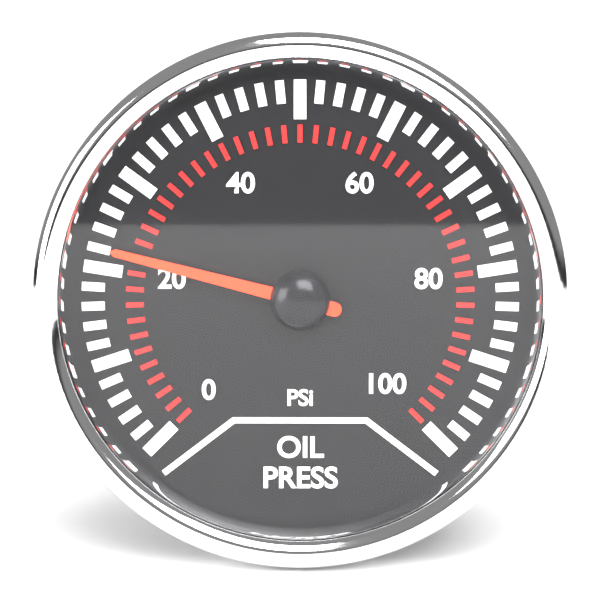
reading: 22 psi
